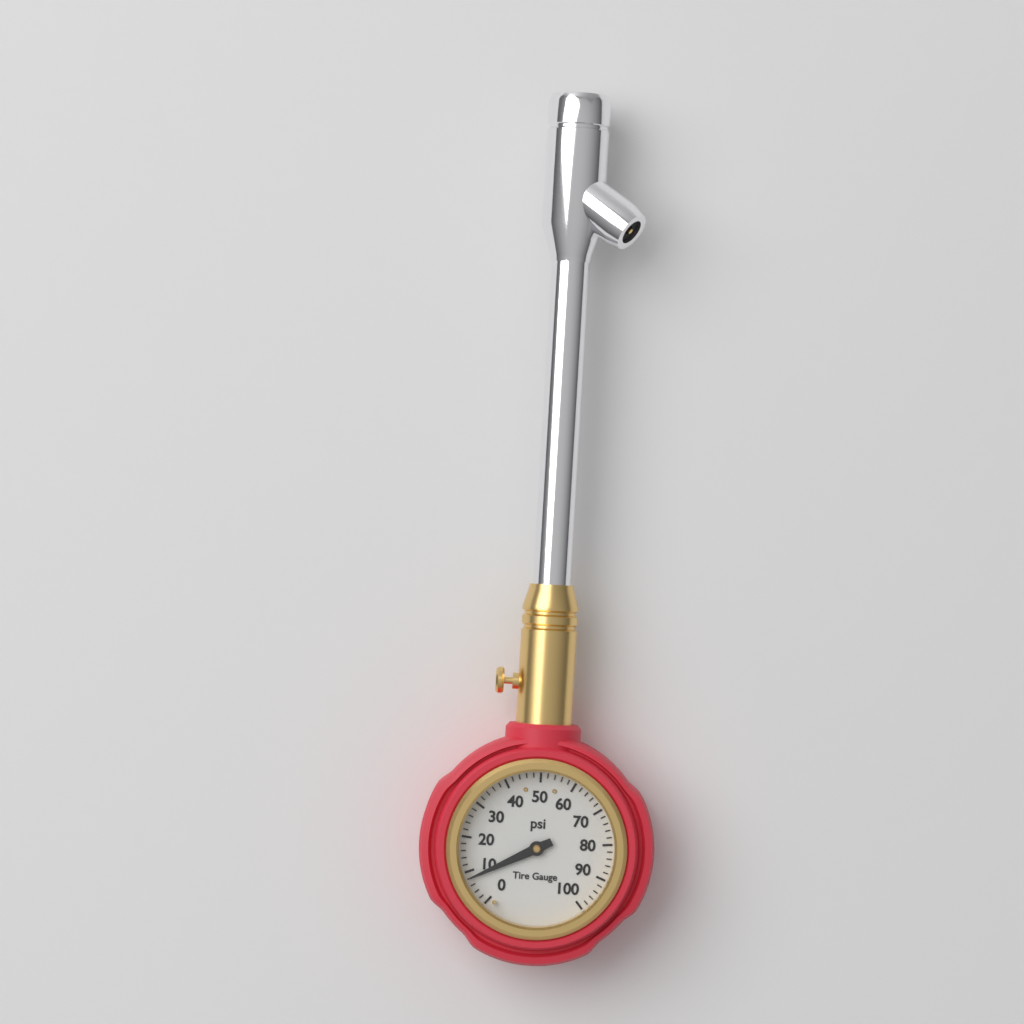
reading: 8 psi
